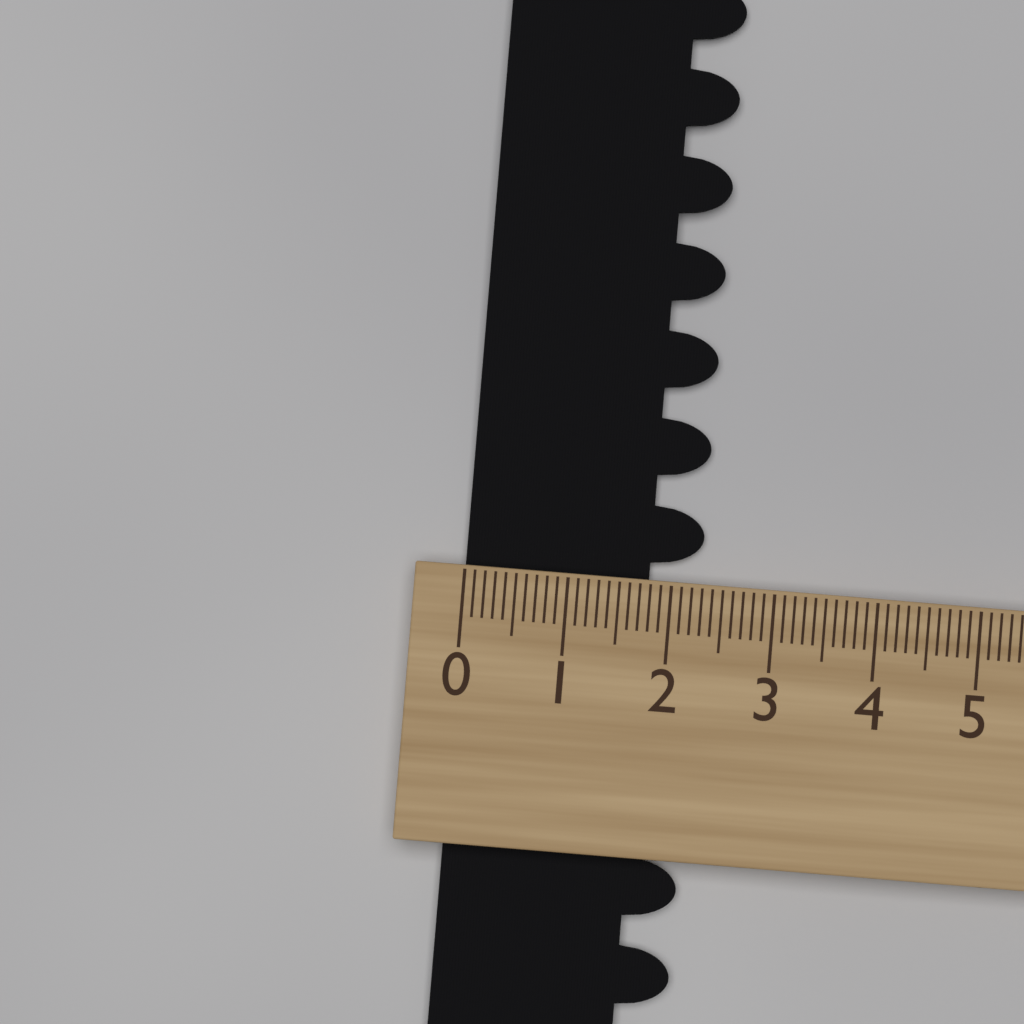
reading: 2.3 (no unit)
